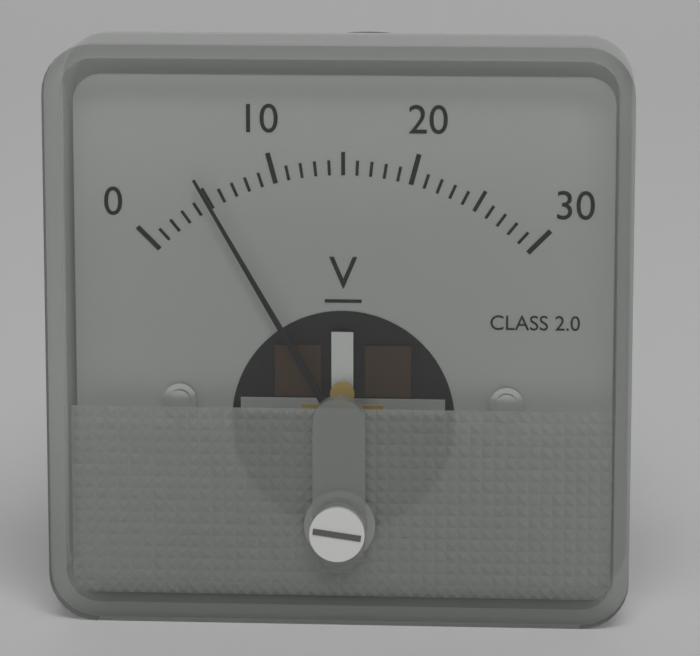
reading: 5 V
